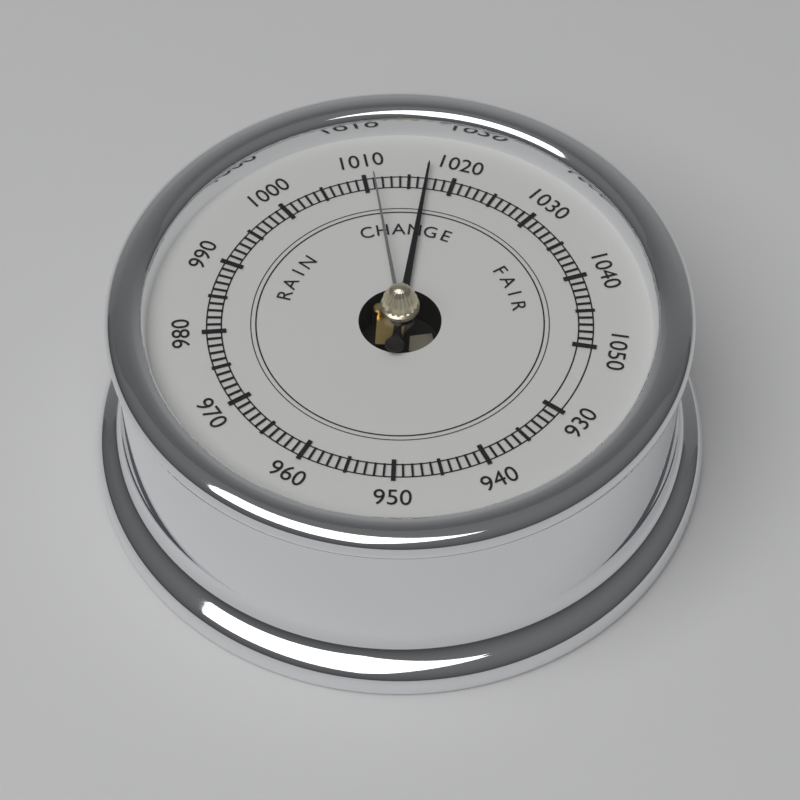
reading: 1017 (no unit)
